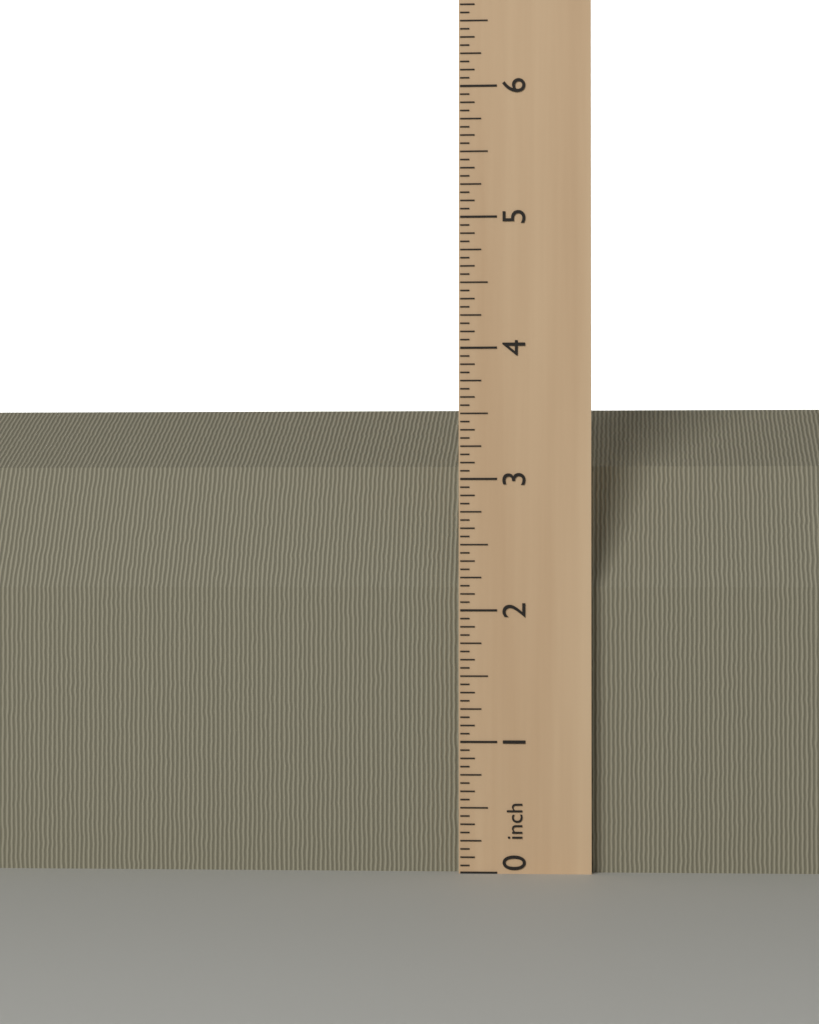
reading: 3.6250 inch
